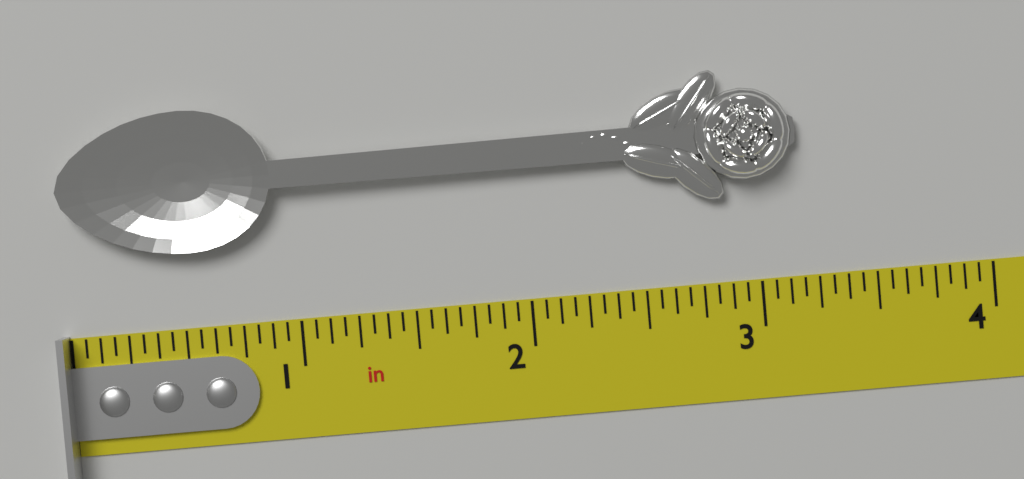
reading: 3.1875 in
